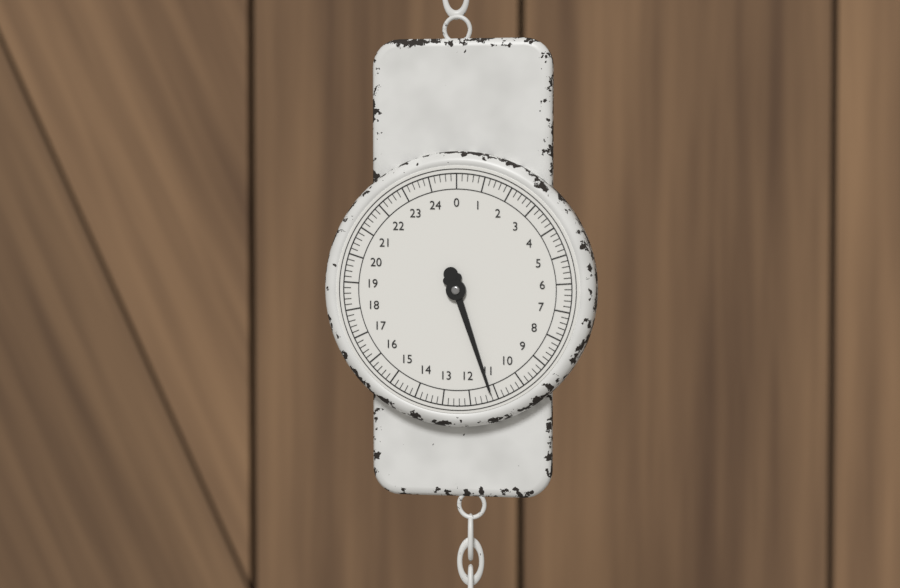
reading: 11.2 (no unit)
